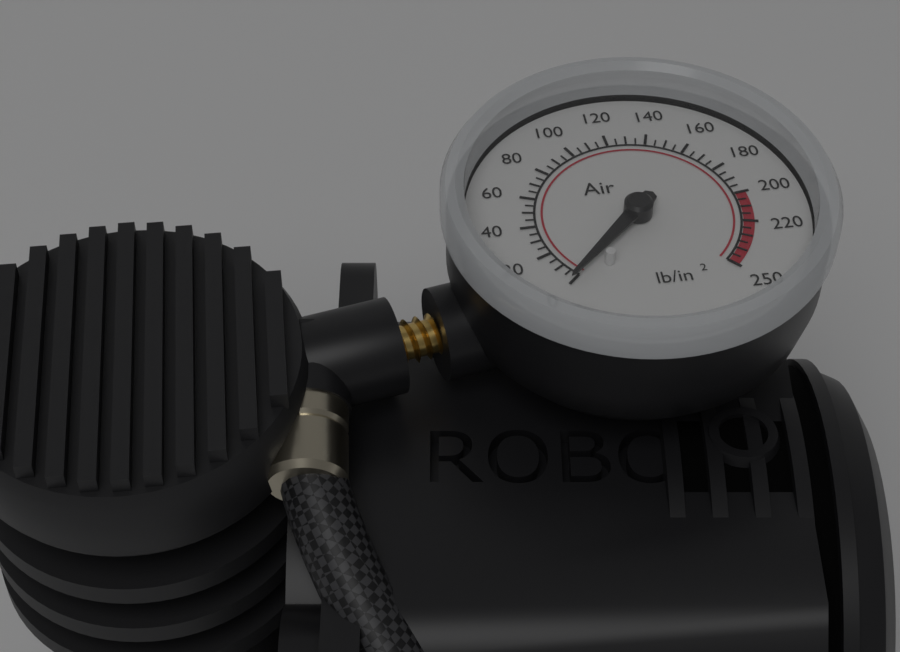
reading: 0 lb/in²
